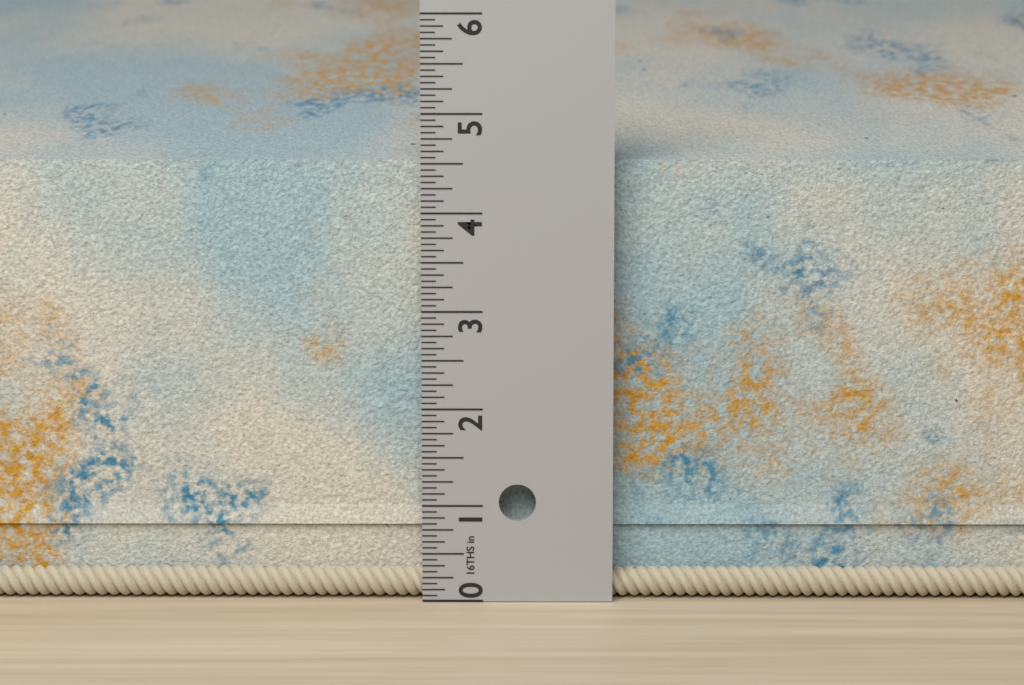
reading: 4.6250 in
